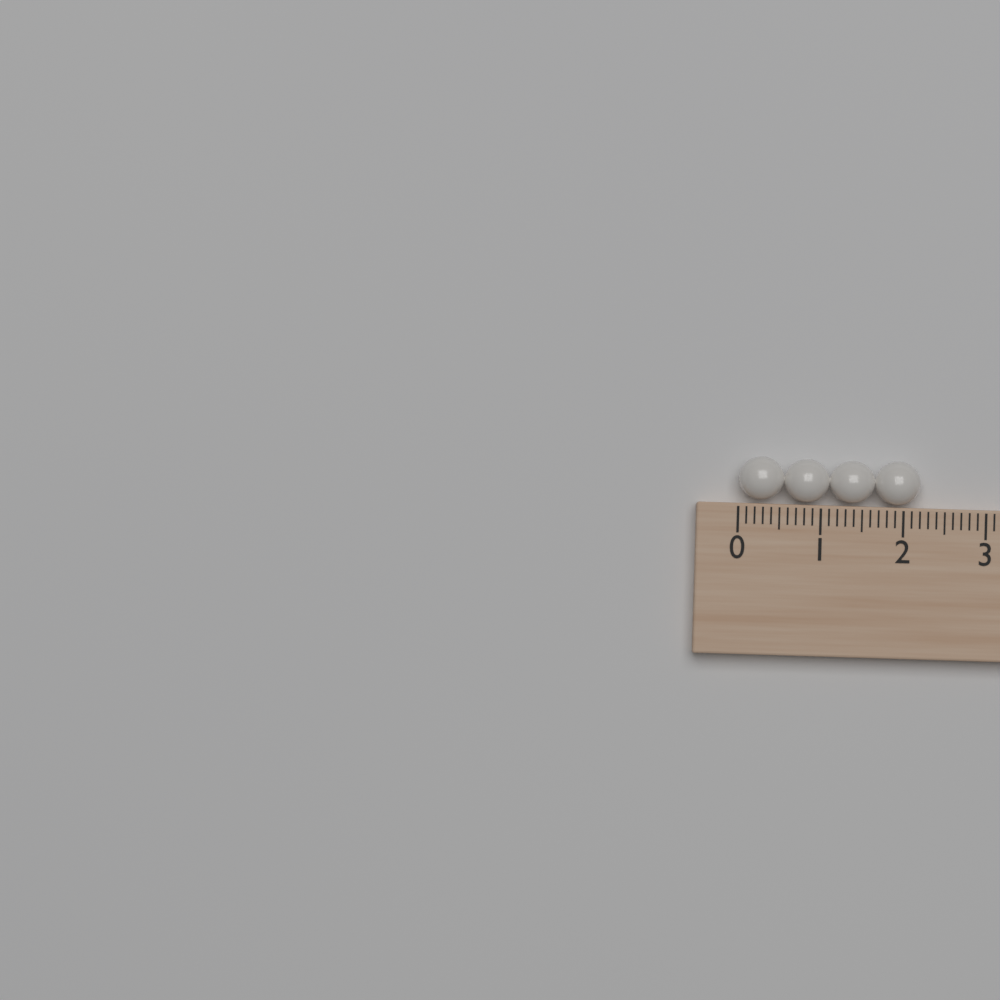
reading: 2.2 (no unit)
